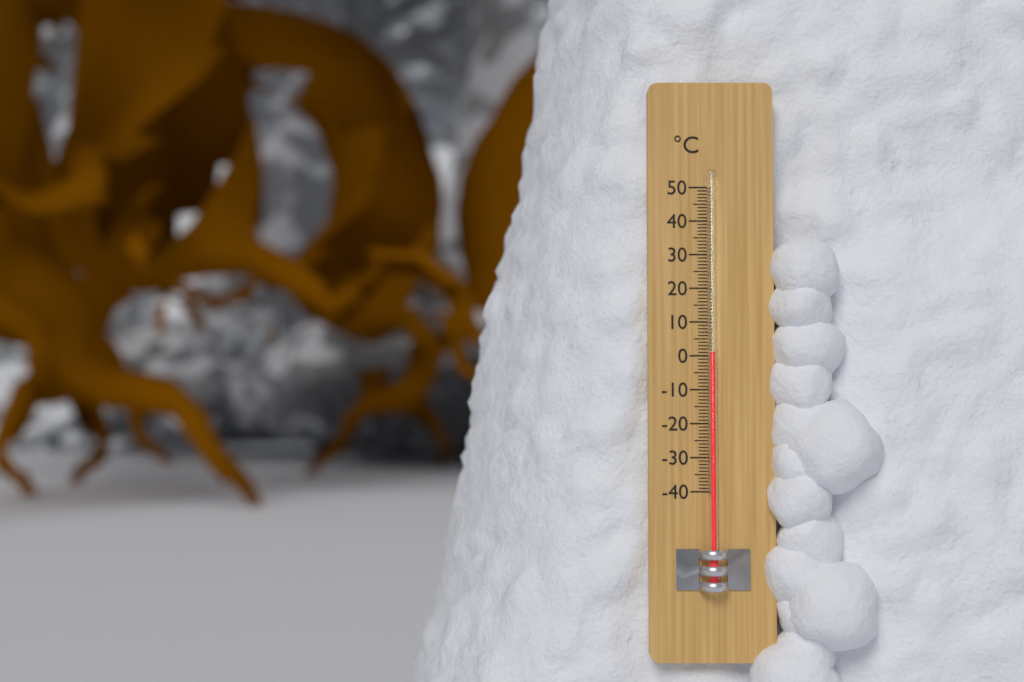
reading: 1 °C
